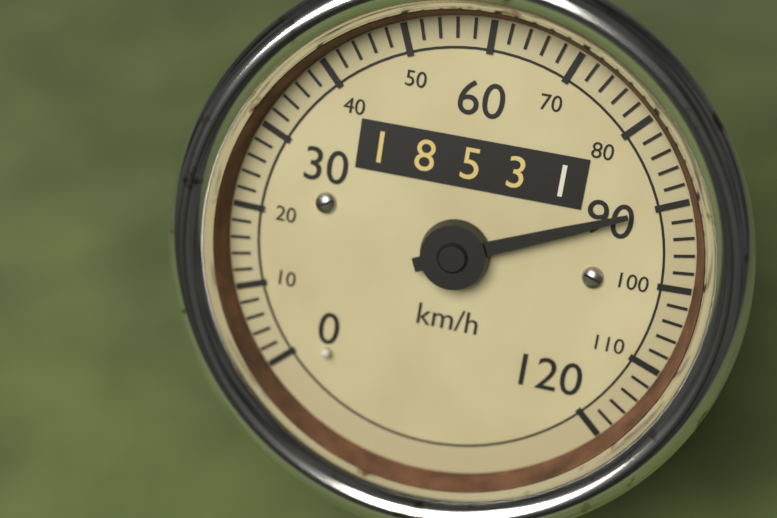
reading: 90 km/h
